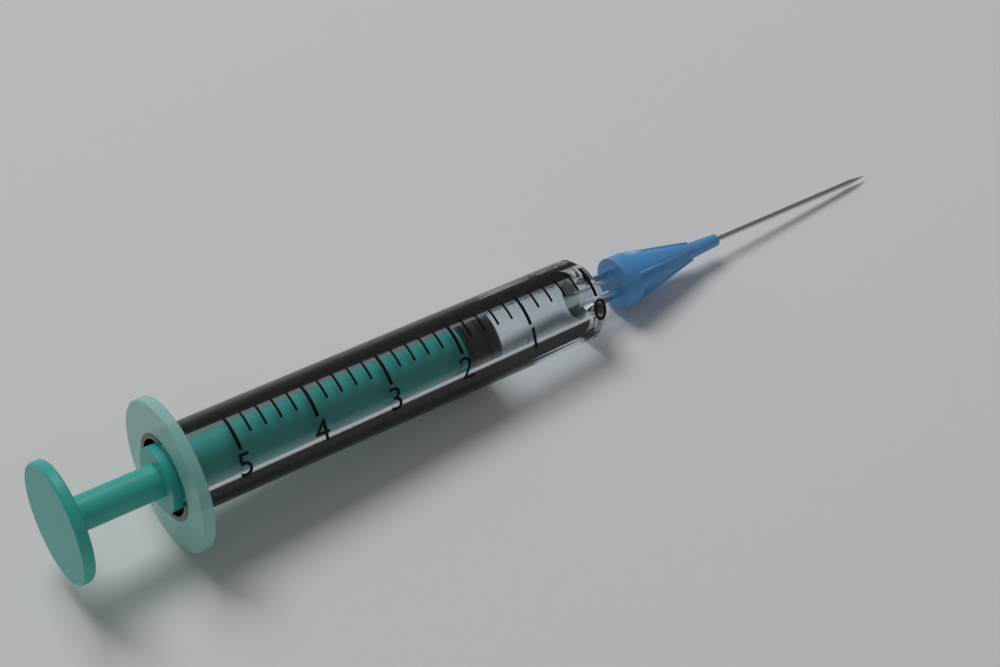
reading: 1.4 (no unit)
